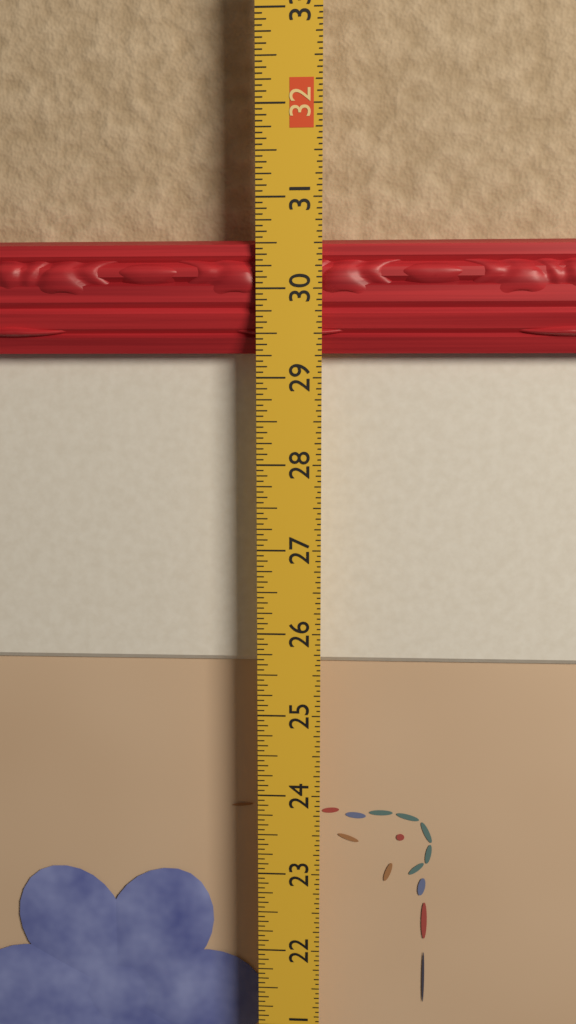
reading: 30.5625 in
